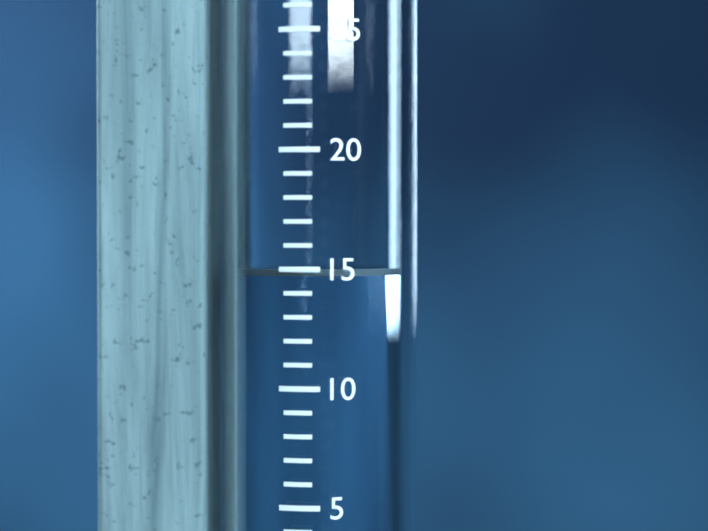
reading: 15 mm
